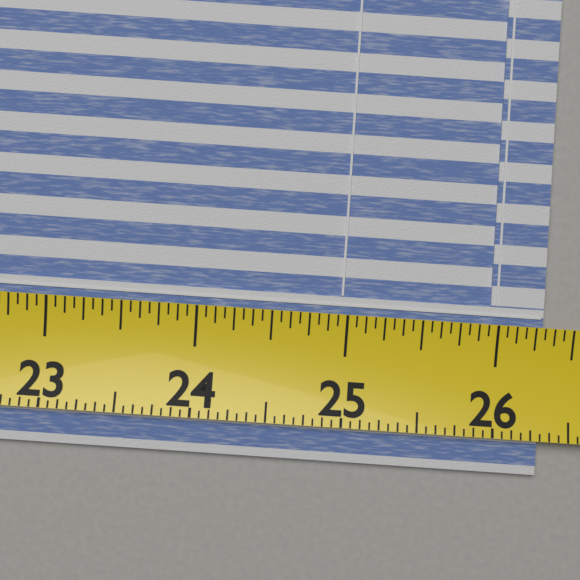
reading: 26.3125 (no unit)
